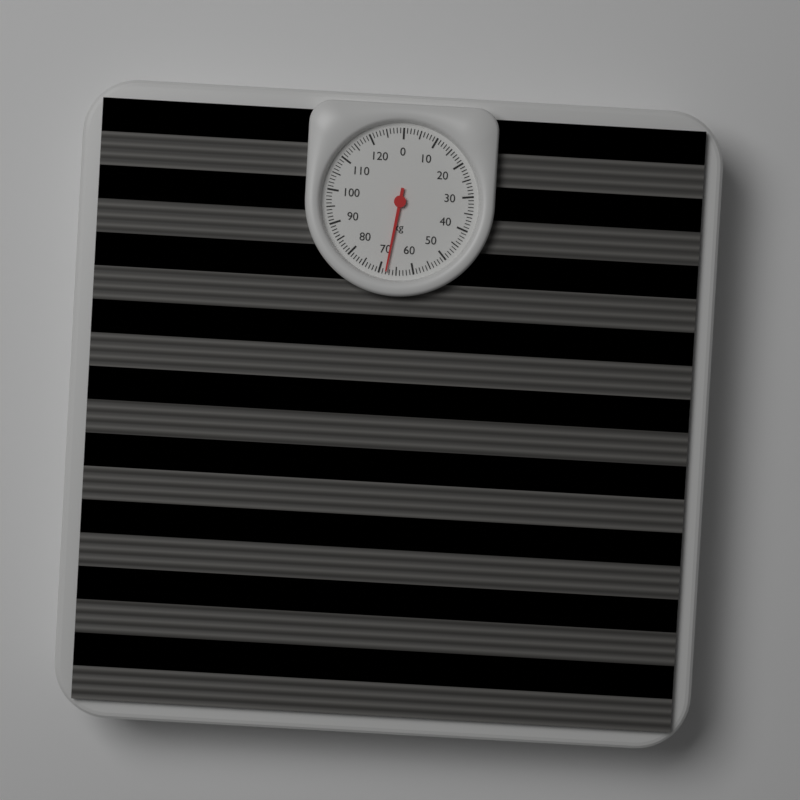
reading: 68 kg
